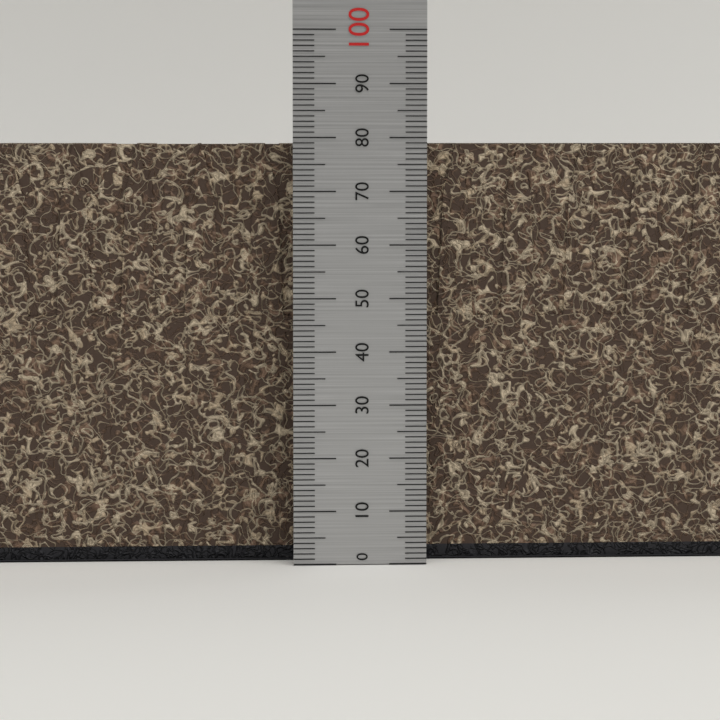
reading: 79 (no unit)
